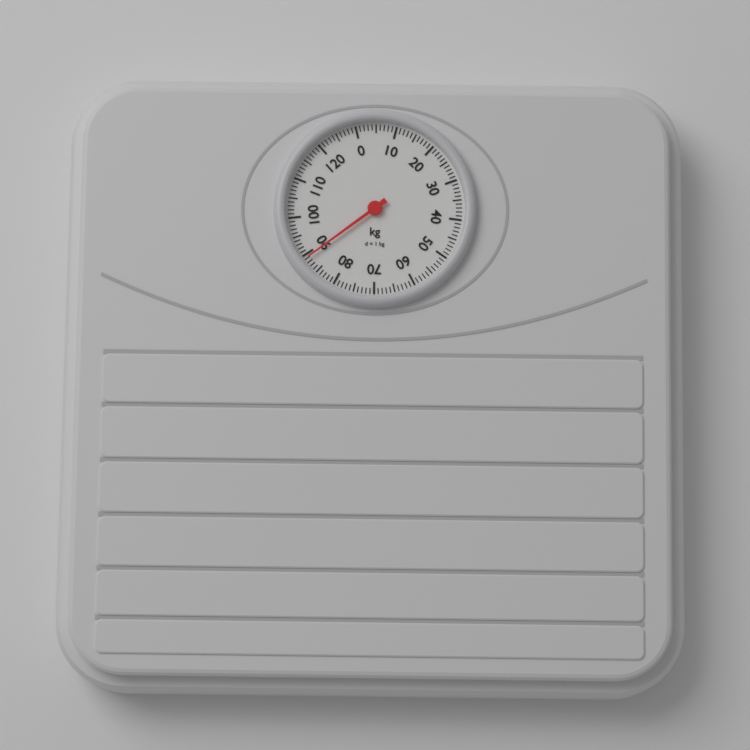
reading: 89 kg
